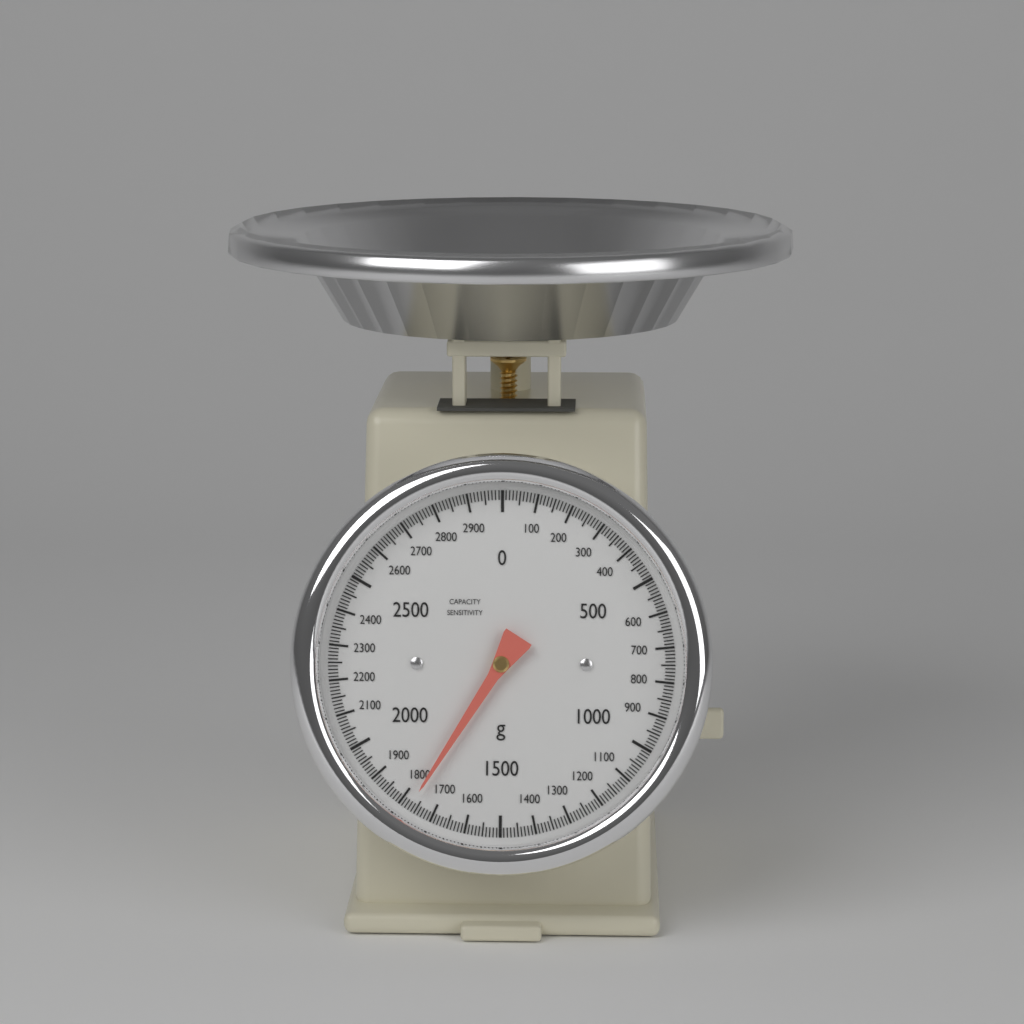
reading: 1770 g
